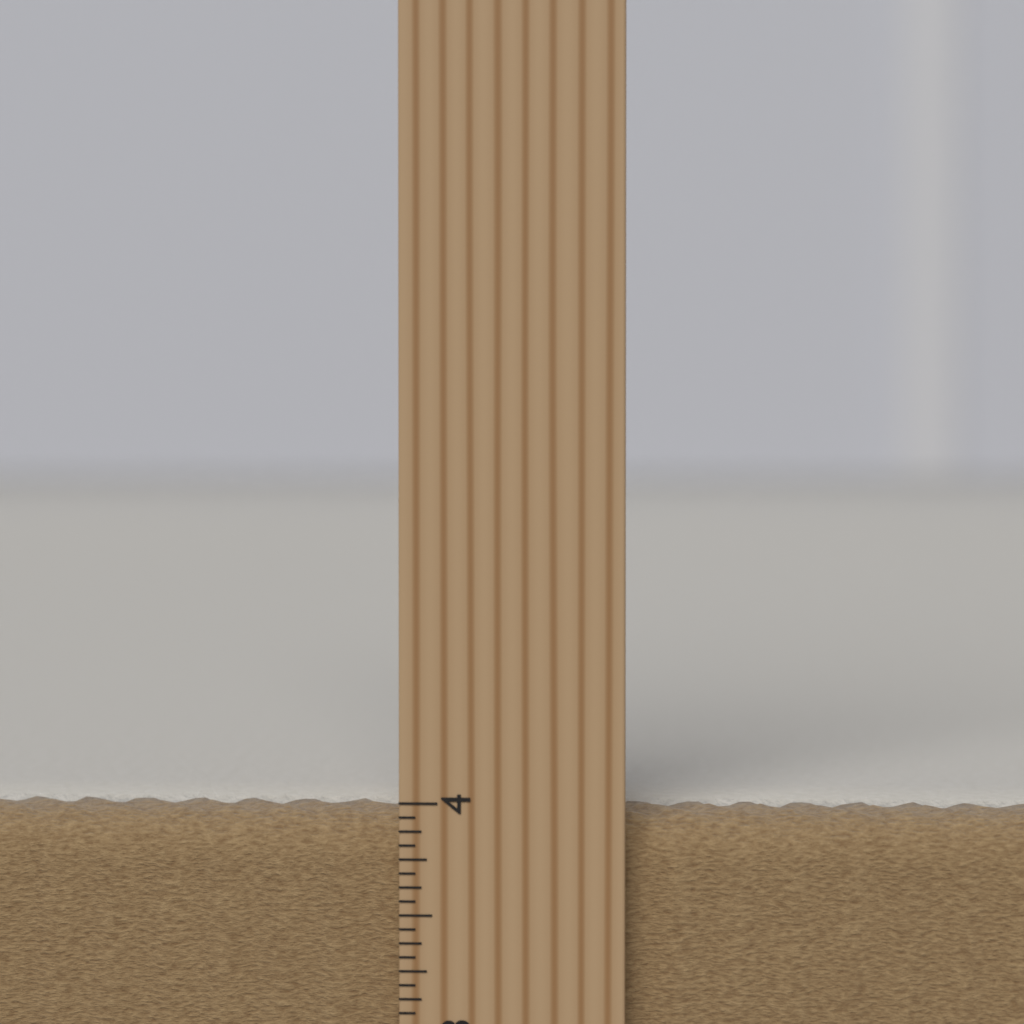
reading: 3.9375 inch
